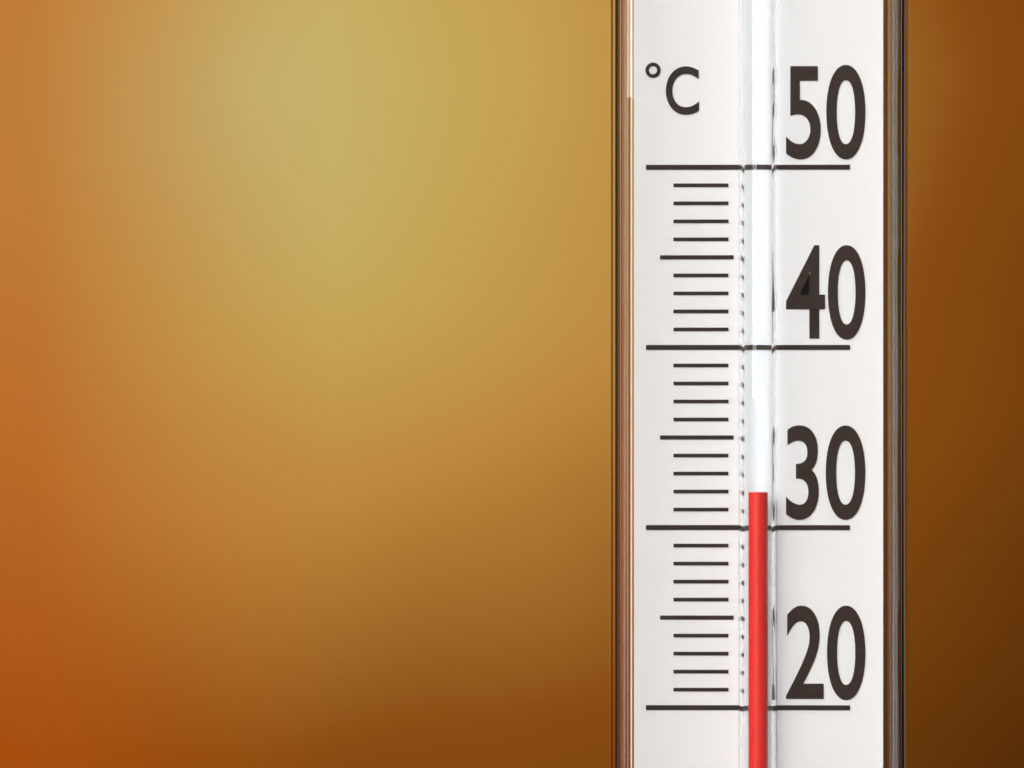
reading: 32 °C
